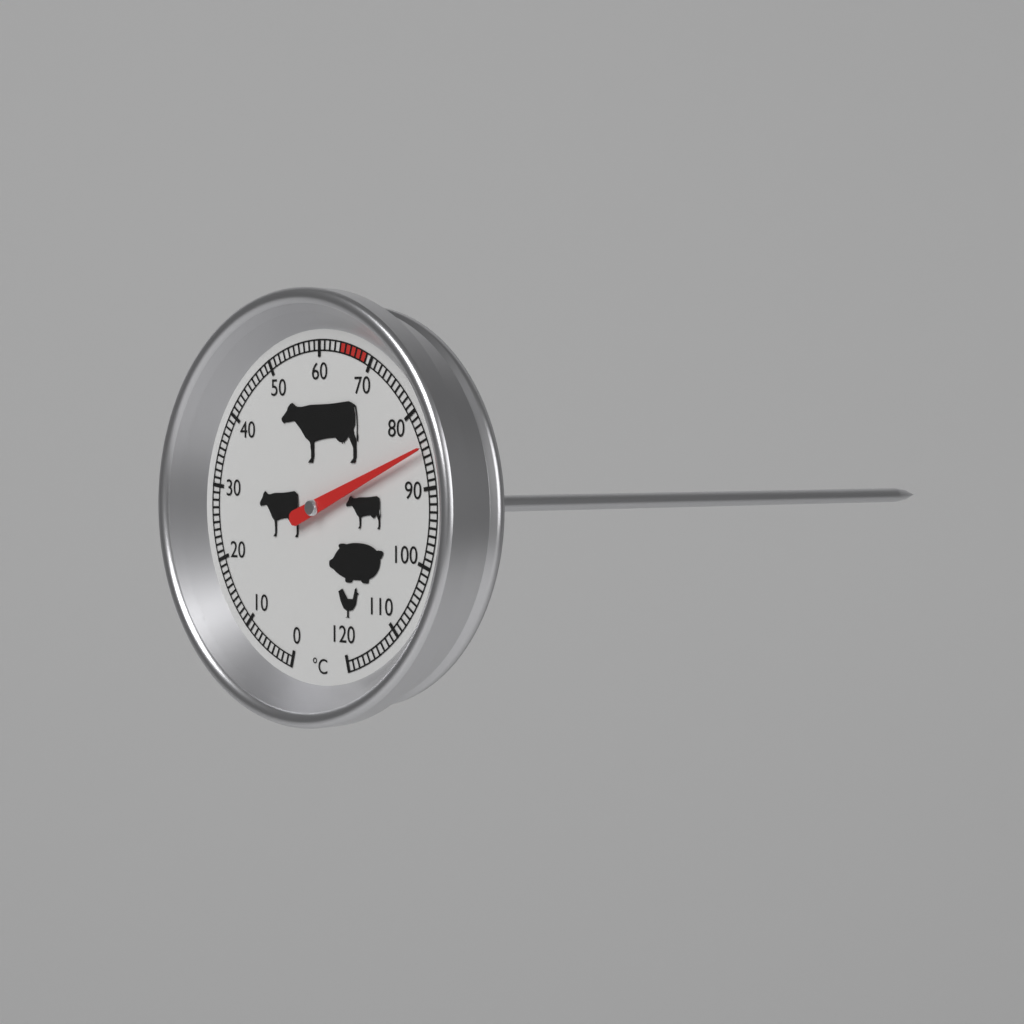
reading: 85 °C
